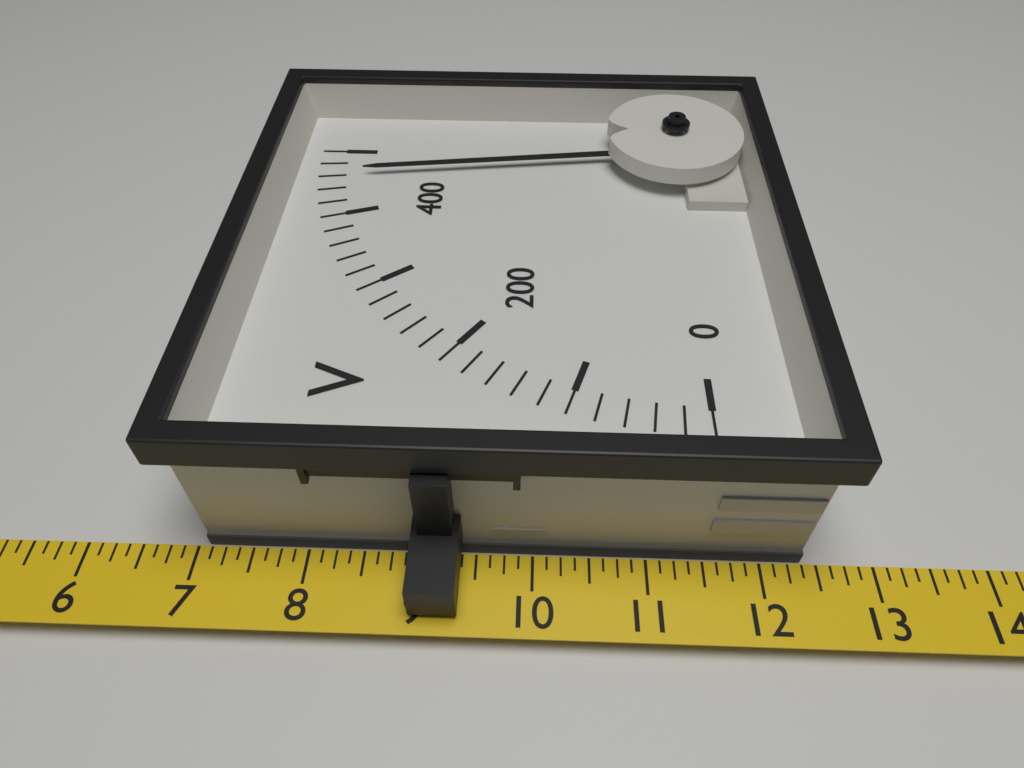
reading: 460 V
